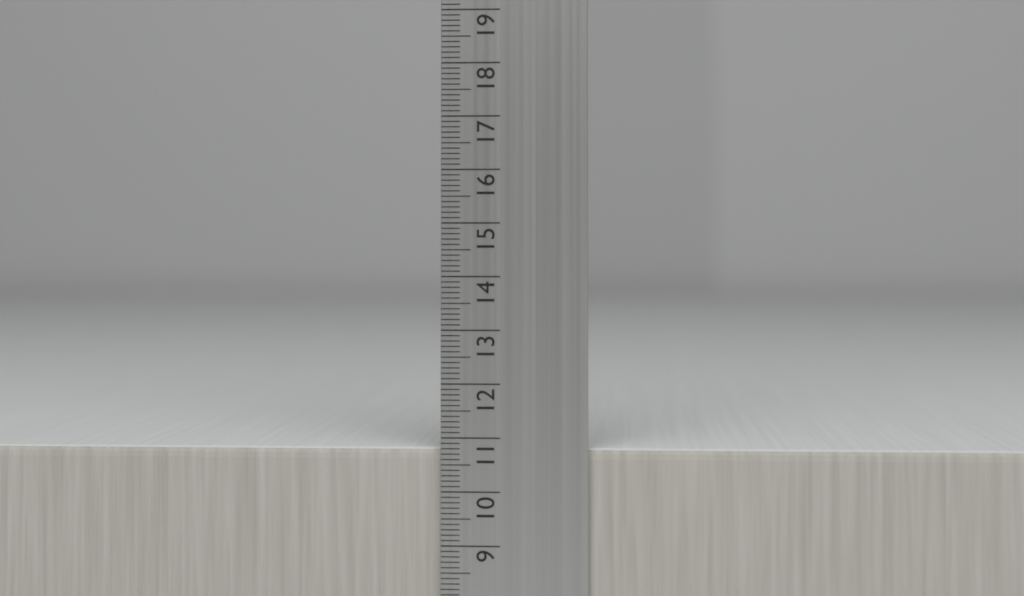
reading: 10.8 cm
